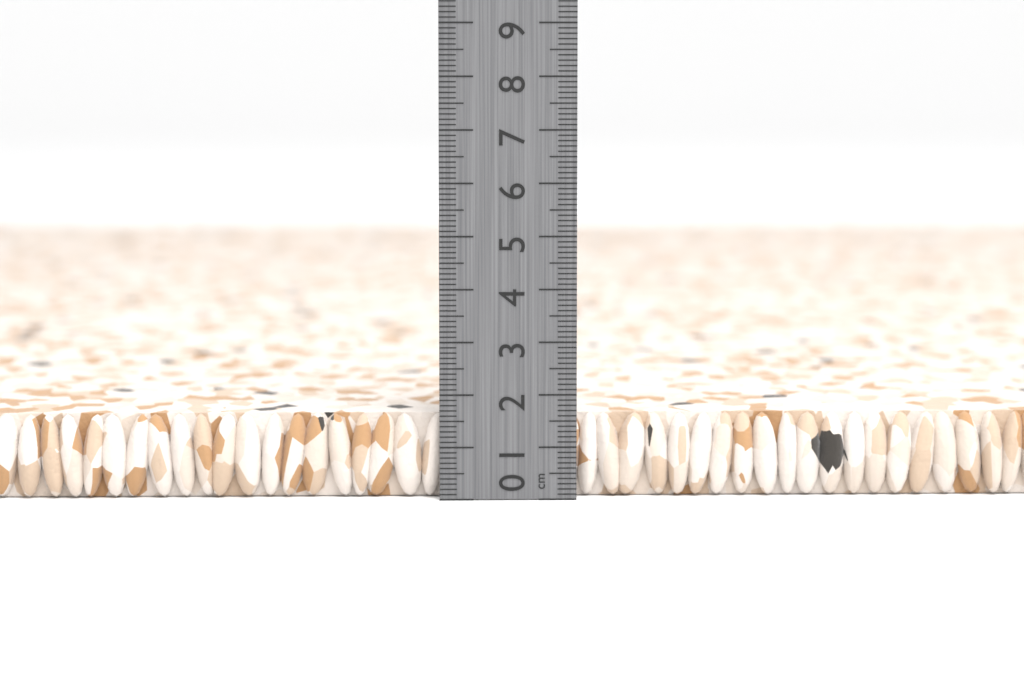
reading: 1.6 cm
